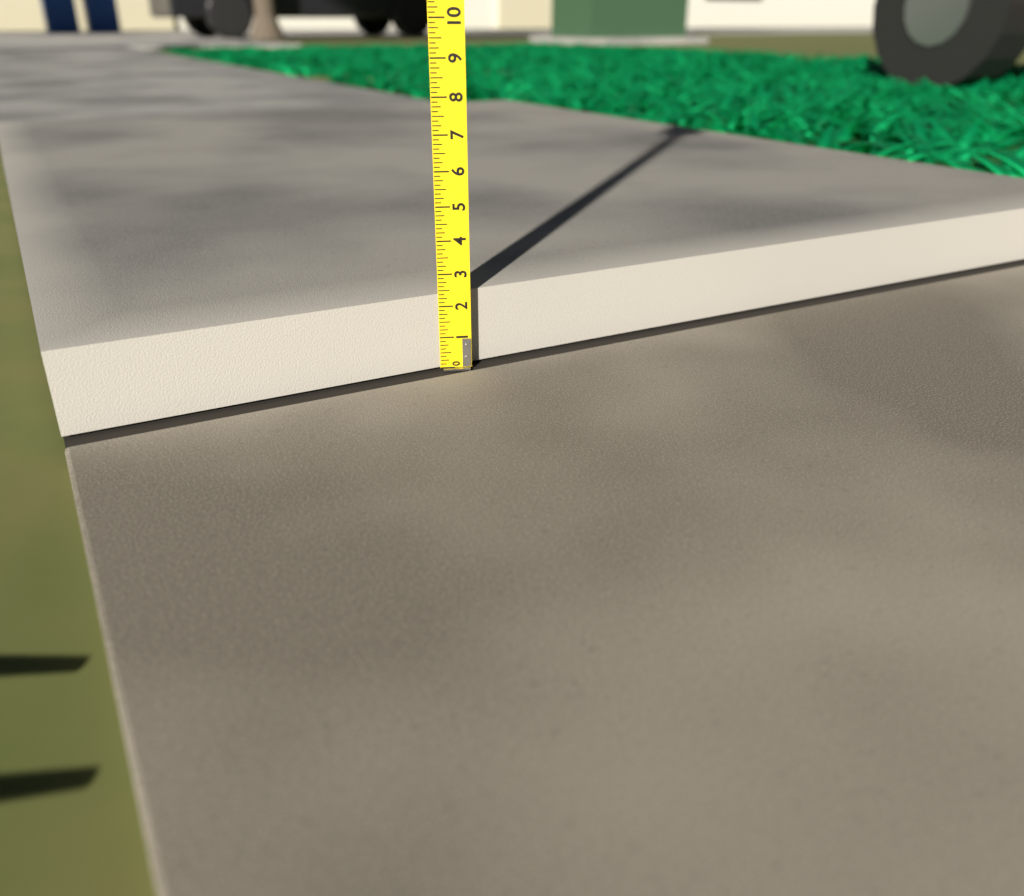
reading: 2.375 (no unit)
